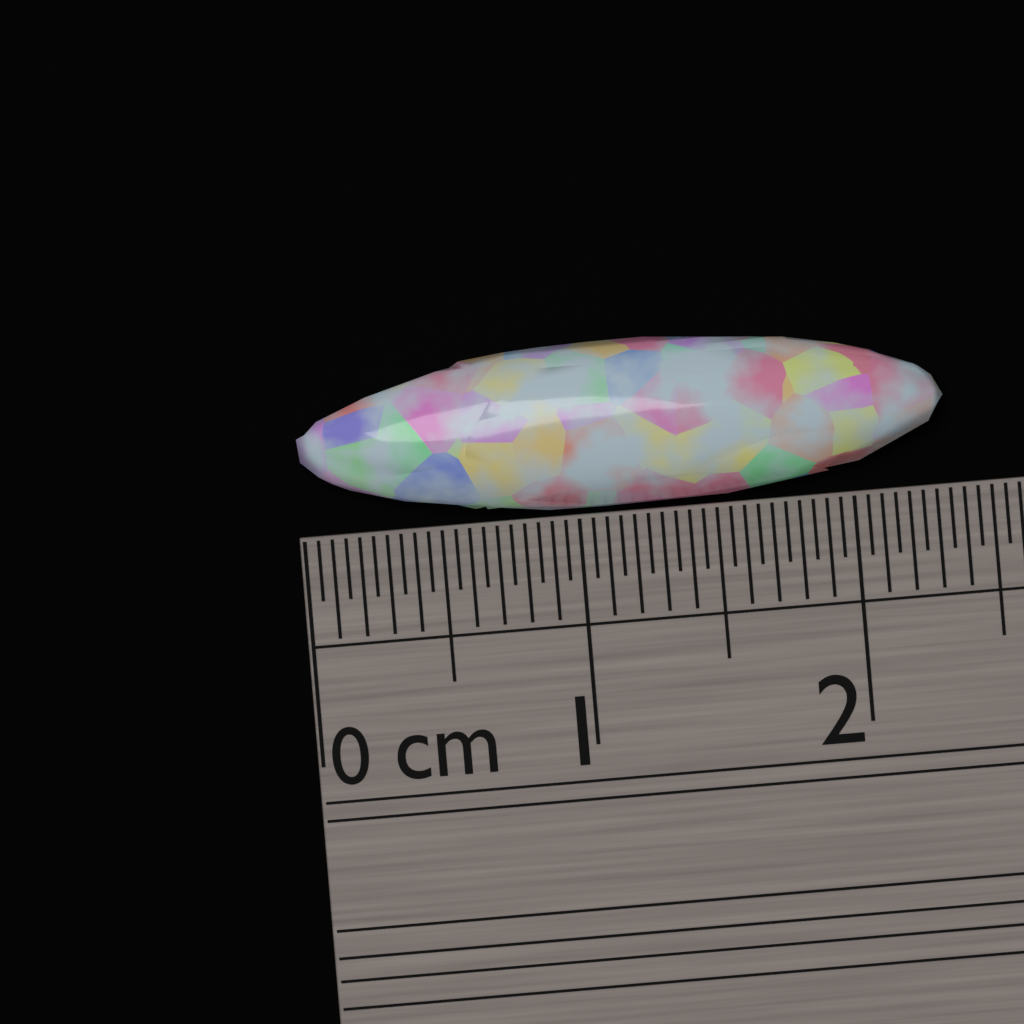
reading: 2.35 cm
